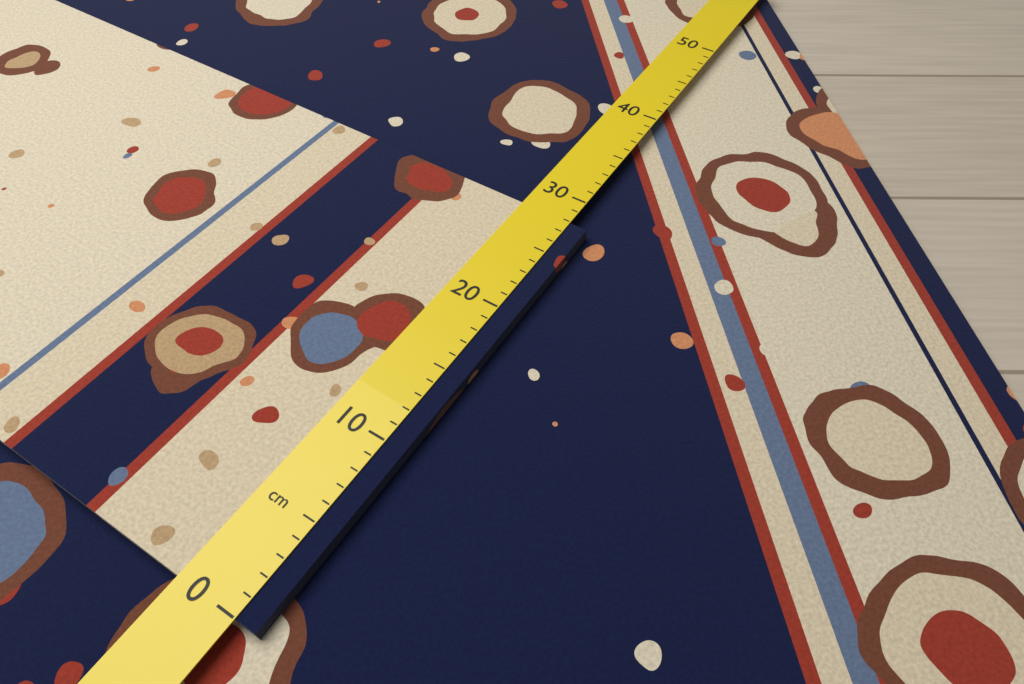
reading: 28 cm
